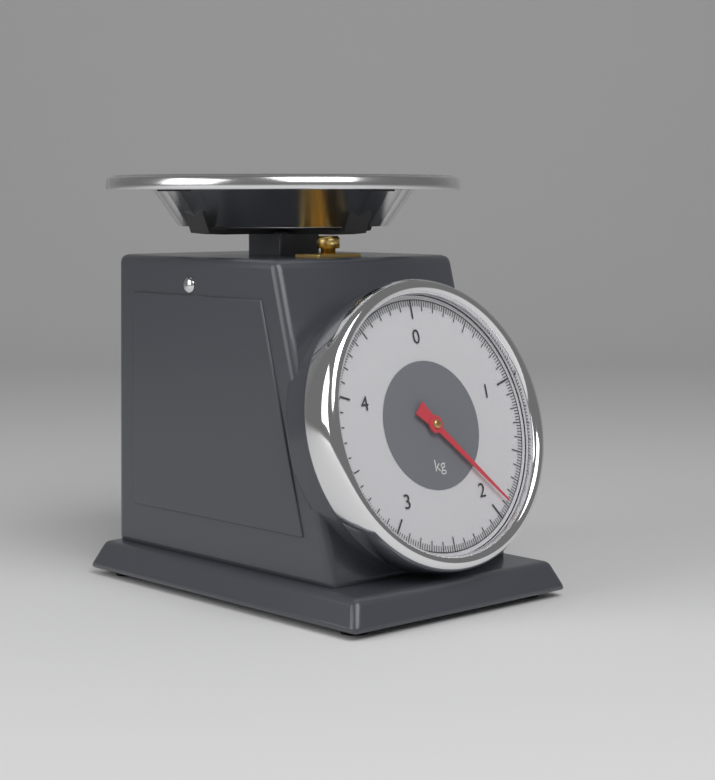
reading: 1.88 kg
